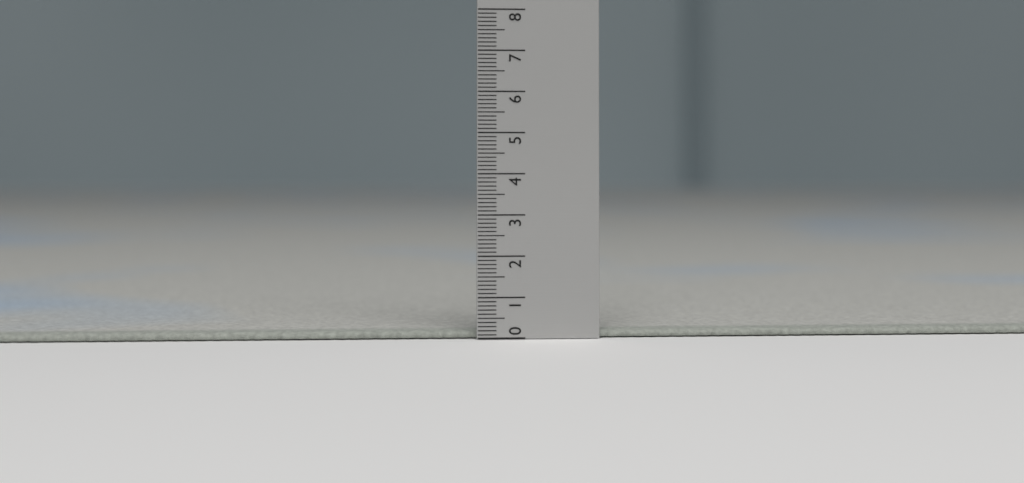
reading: 0.2 (no unit)
